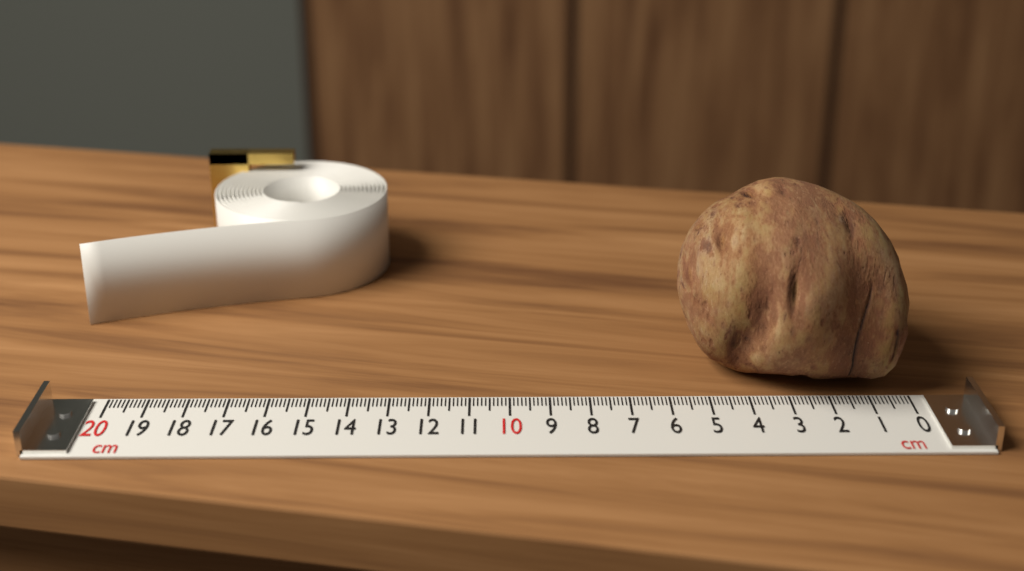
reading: 5.6 cm
